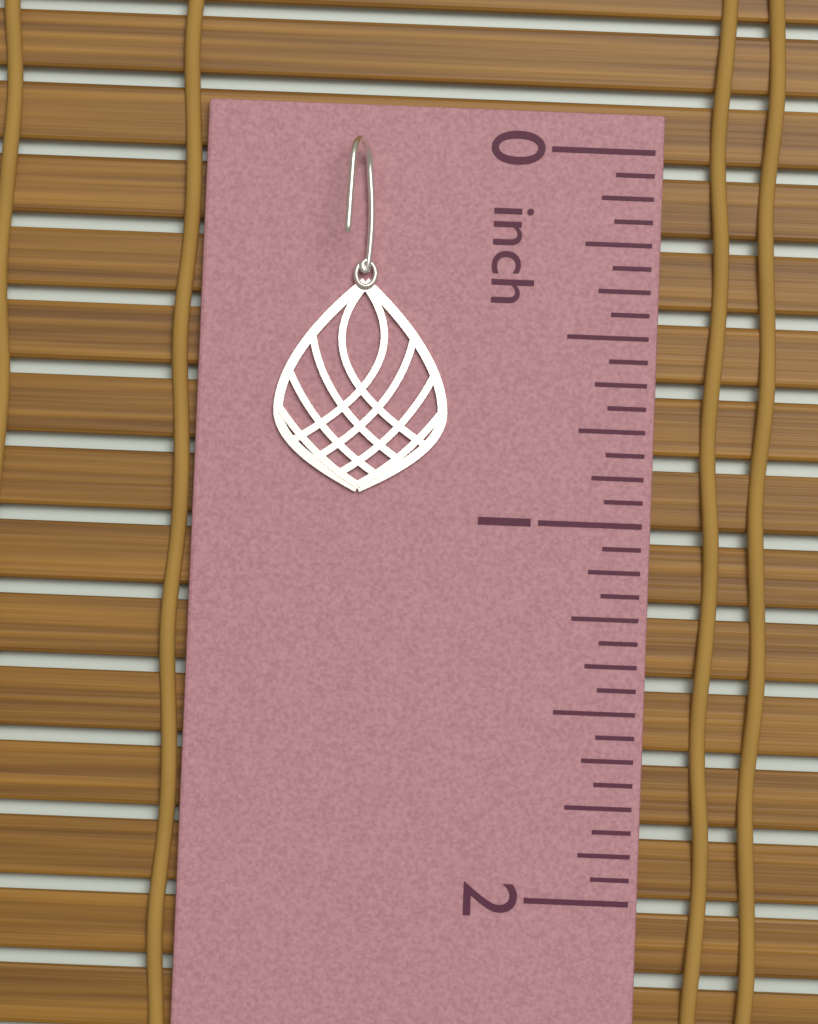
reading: 0.9375 inch
